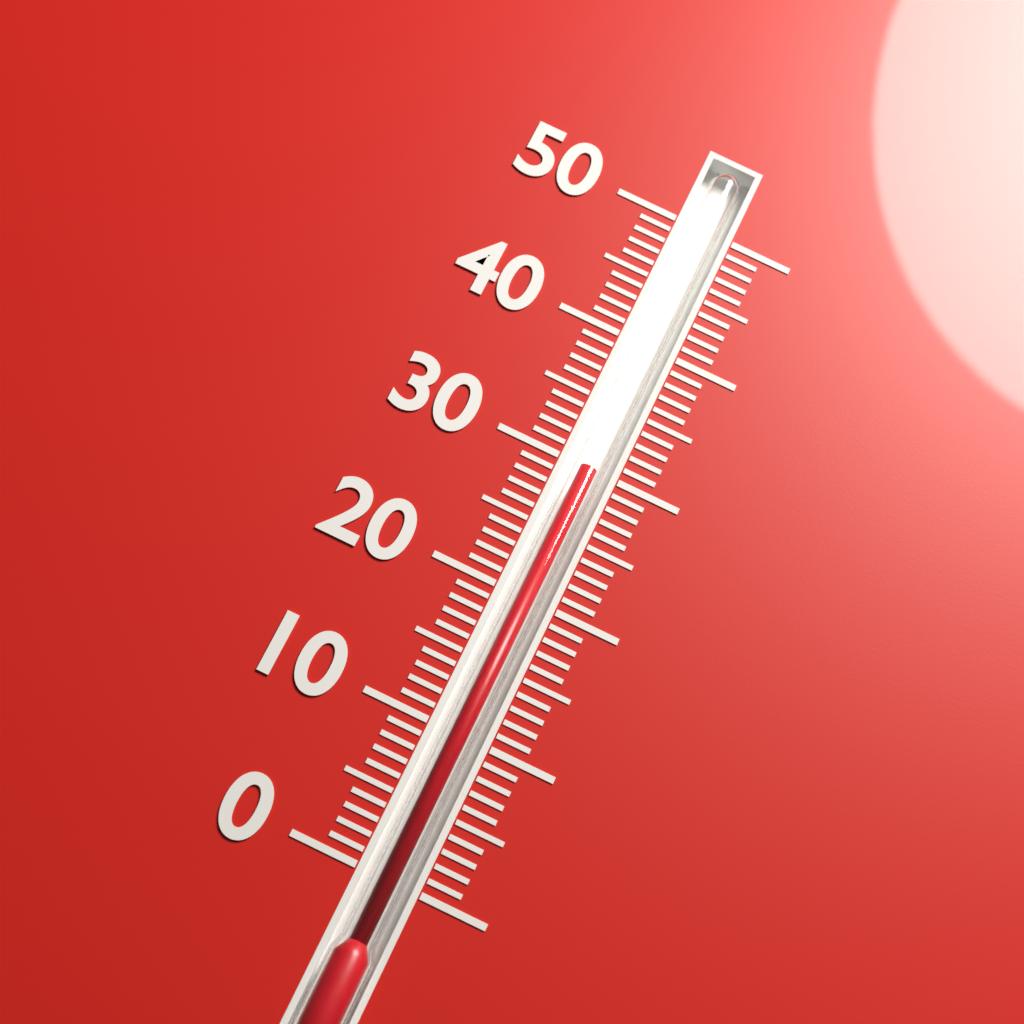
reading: 30 (no unit)
